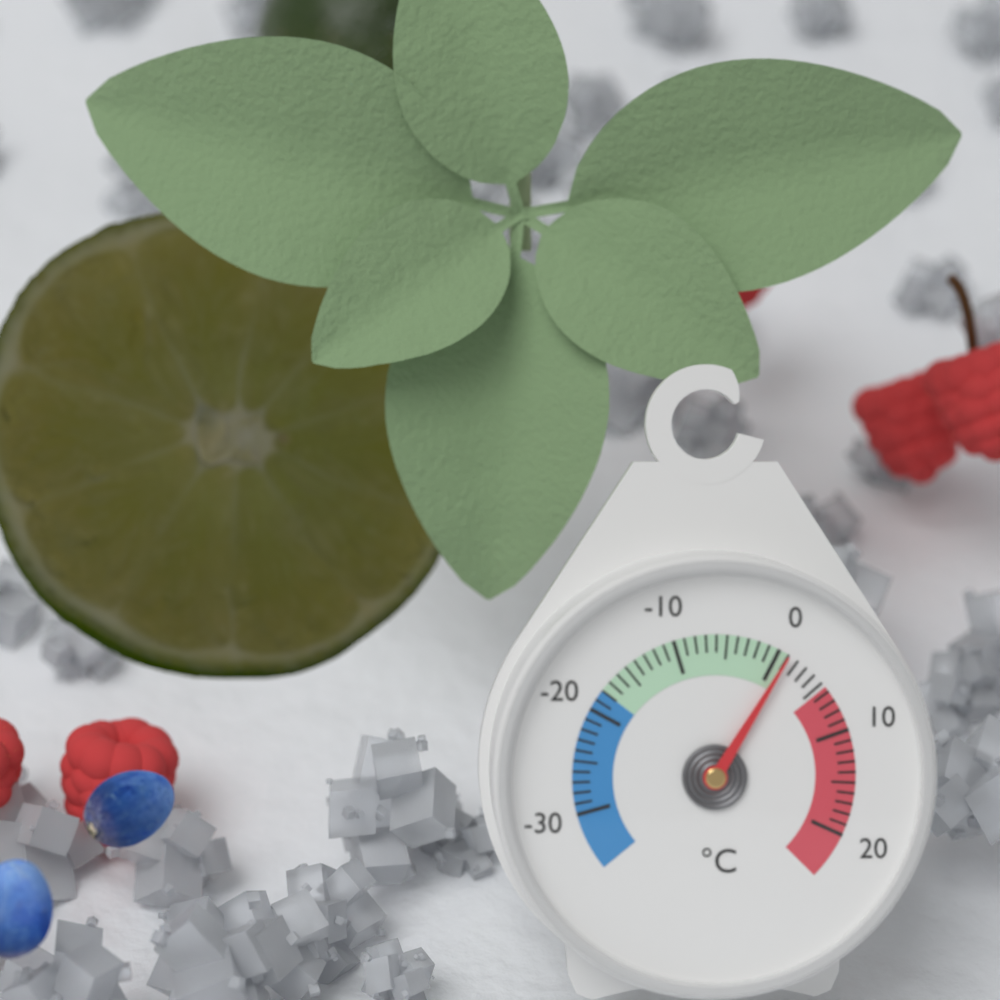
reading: 1 °C
